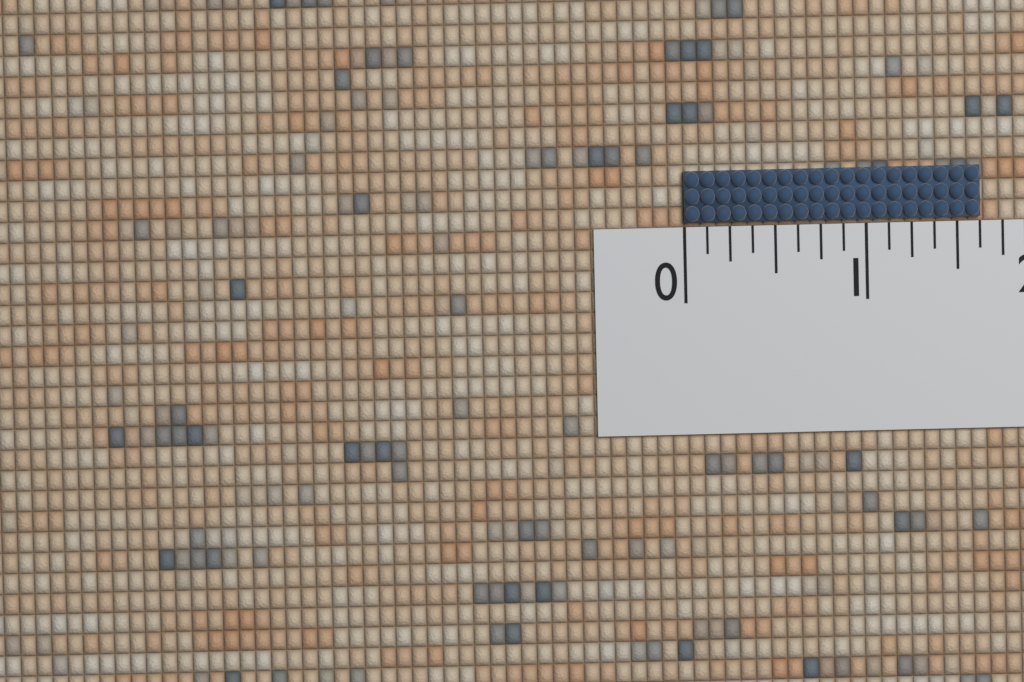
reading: 1.625 (no unit)
